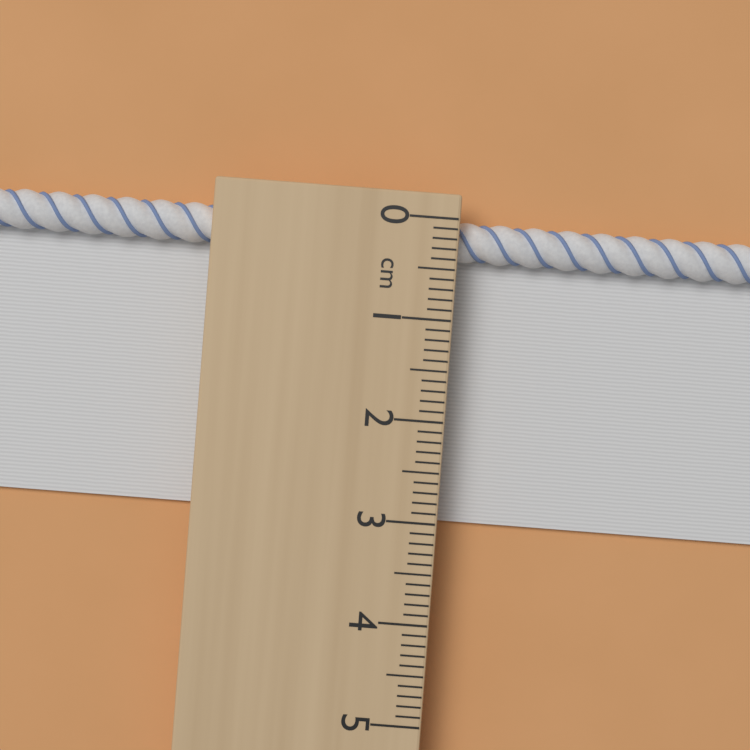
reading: 3.0 cm
